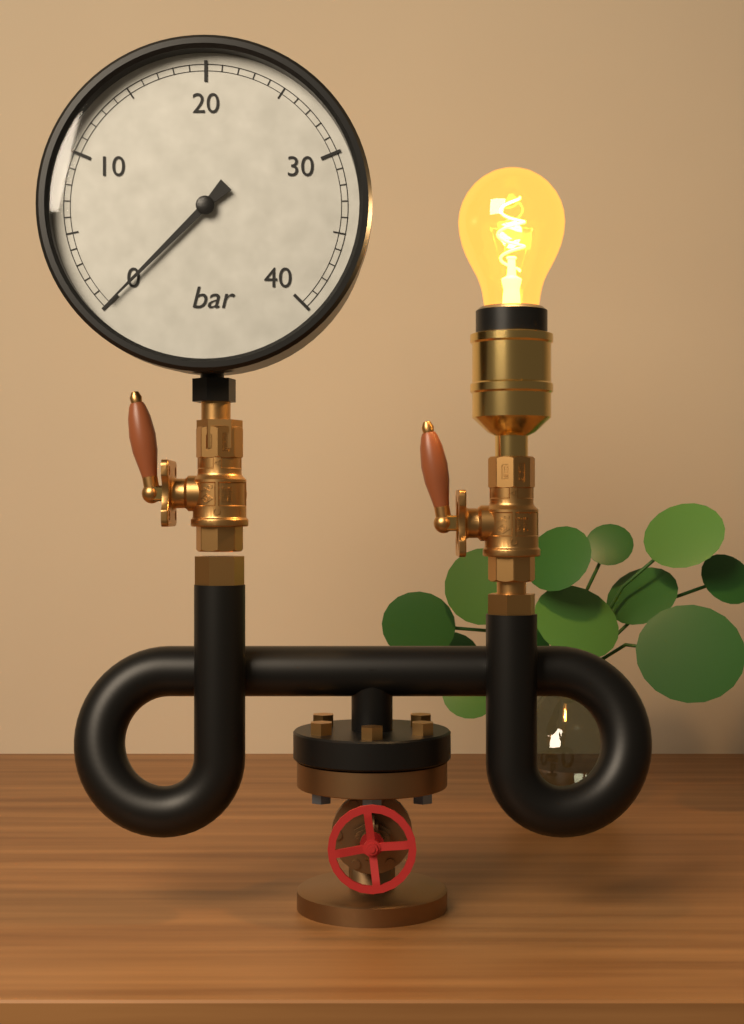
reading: 0 bar
